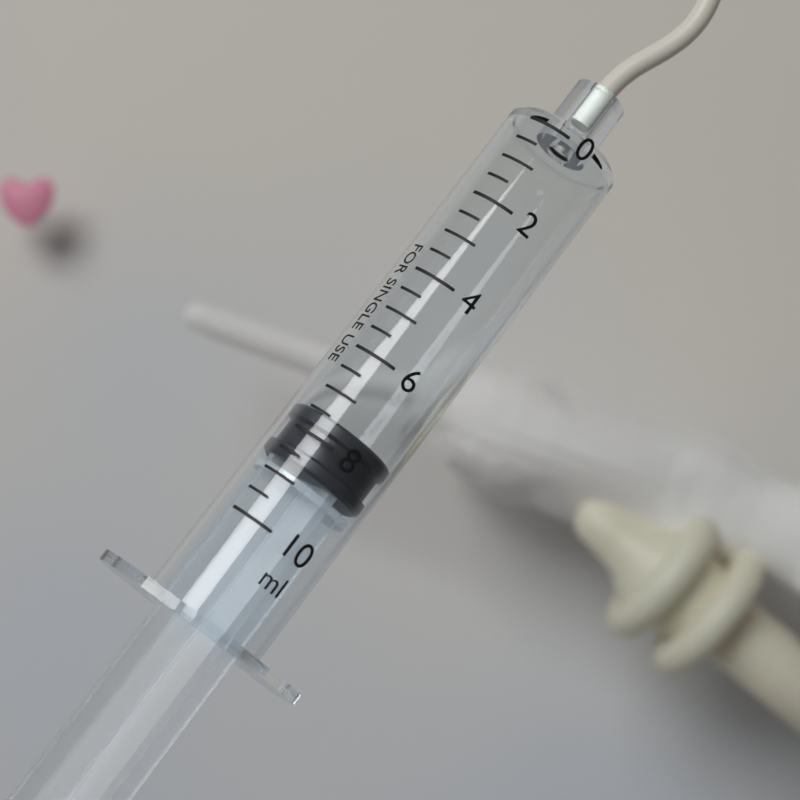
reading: 7.5 ml
